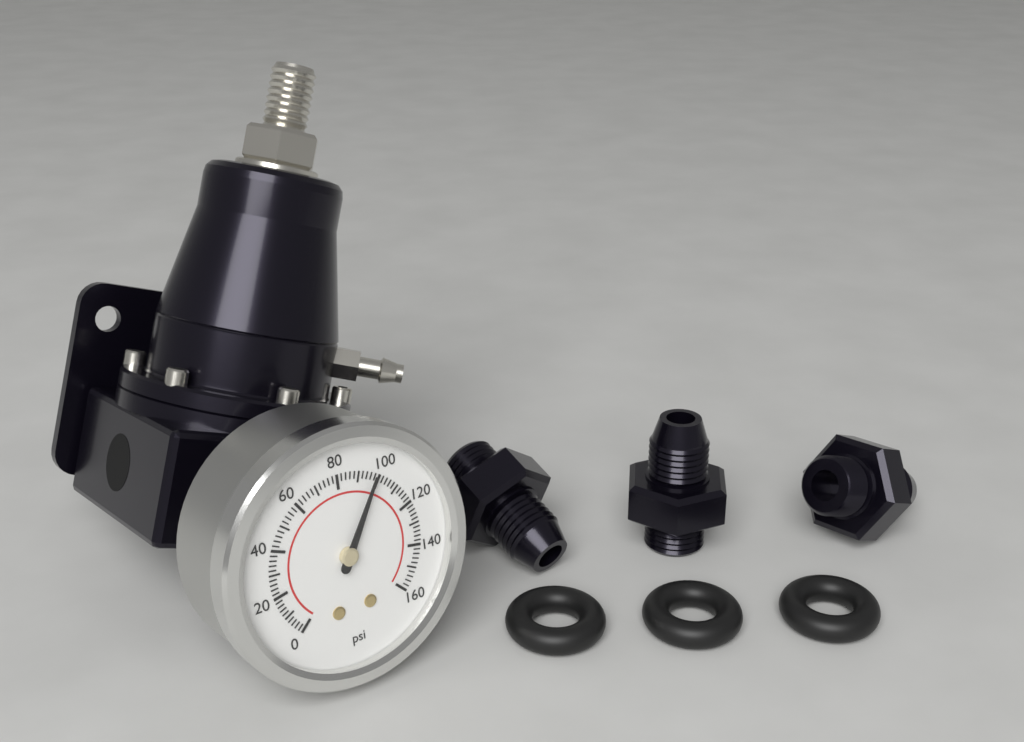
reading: 98 psi
